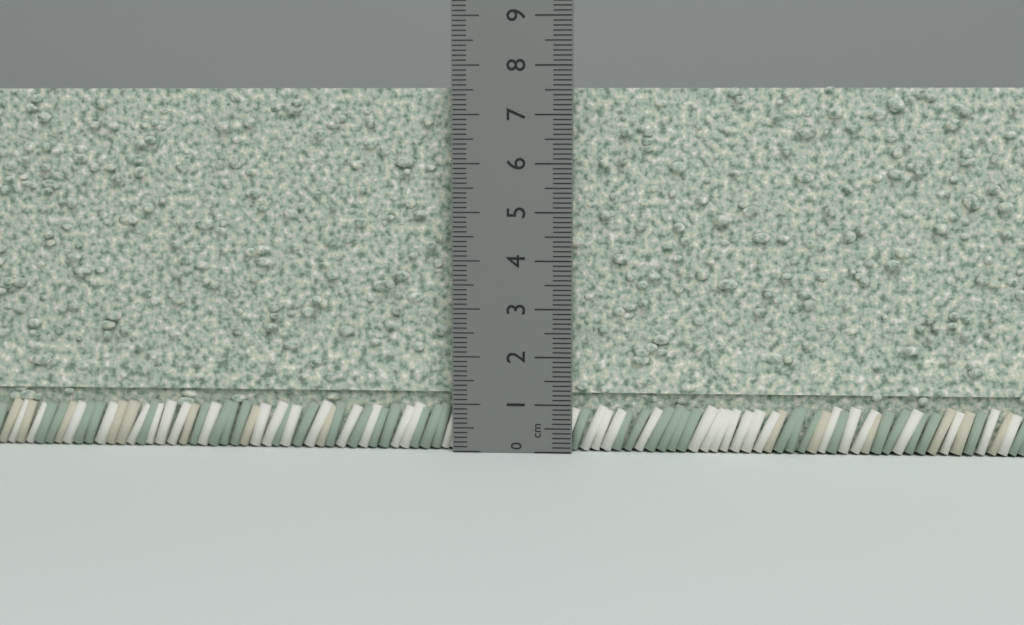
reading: 7.6 cm
